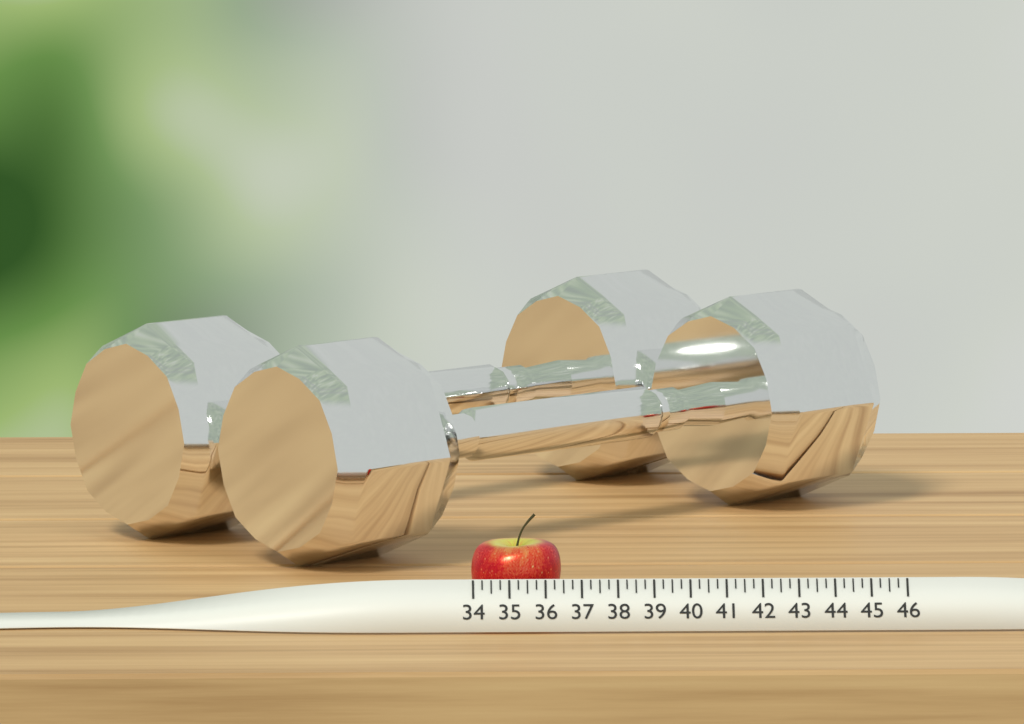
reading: 36.50 (no unit)
